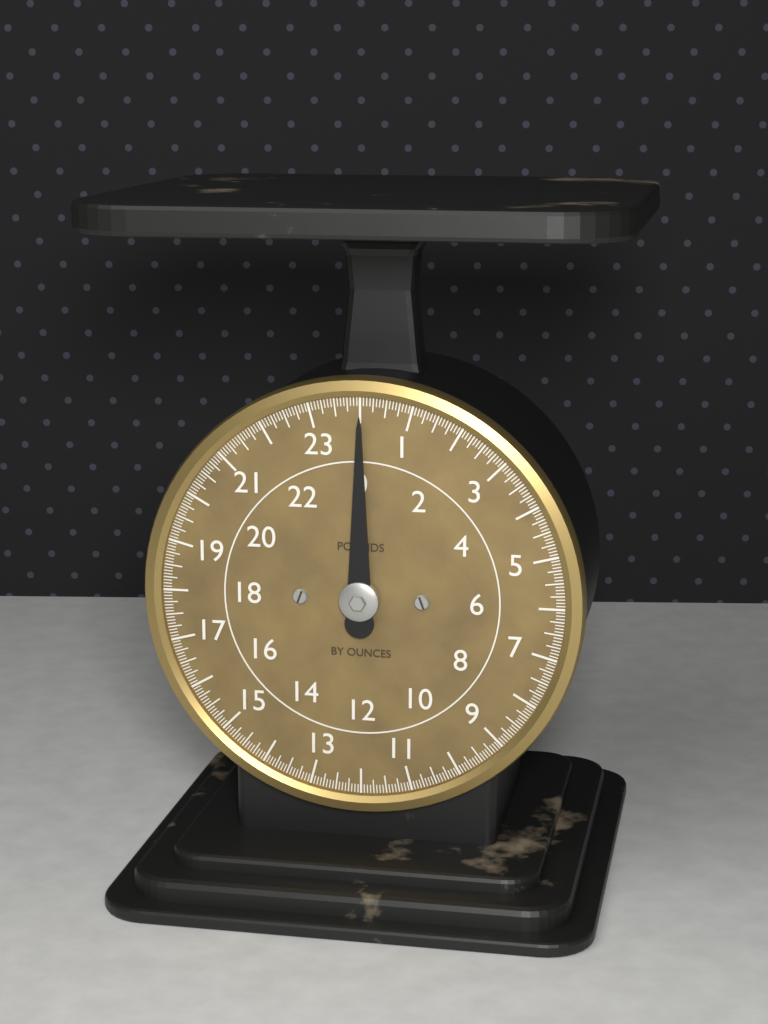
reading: 0.0000 lb
